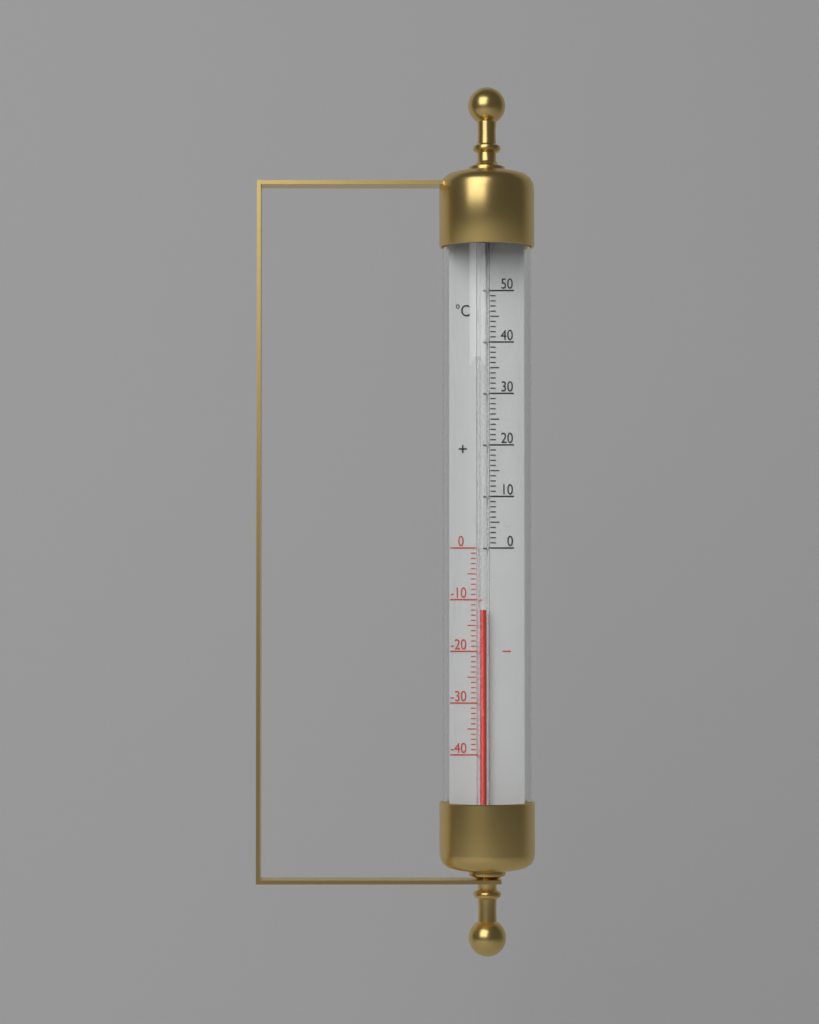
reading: -12 °C
